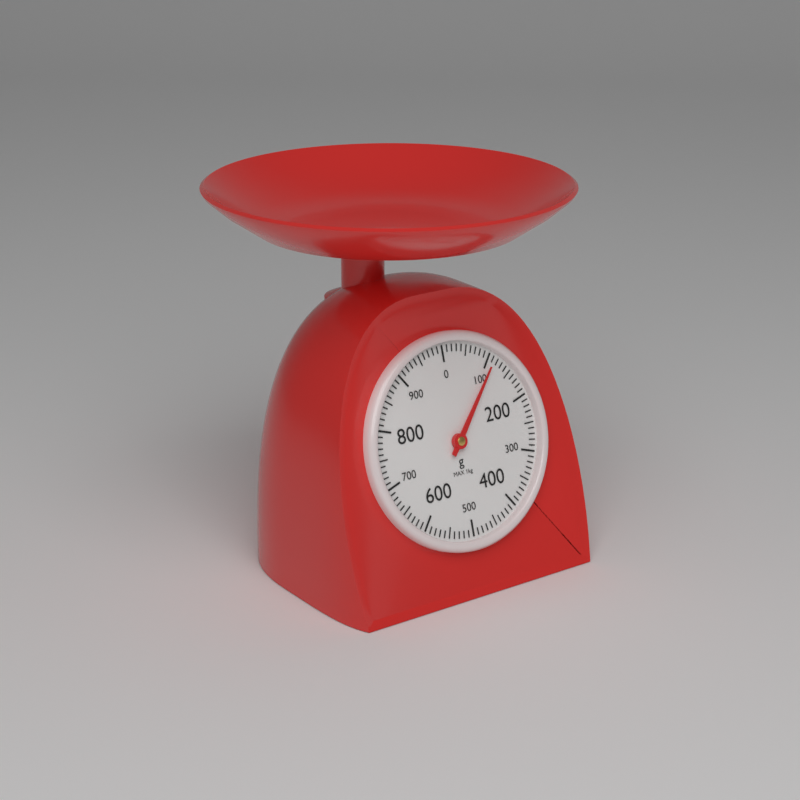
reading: 110 g
